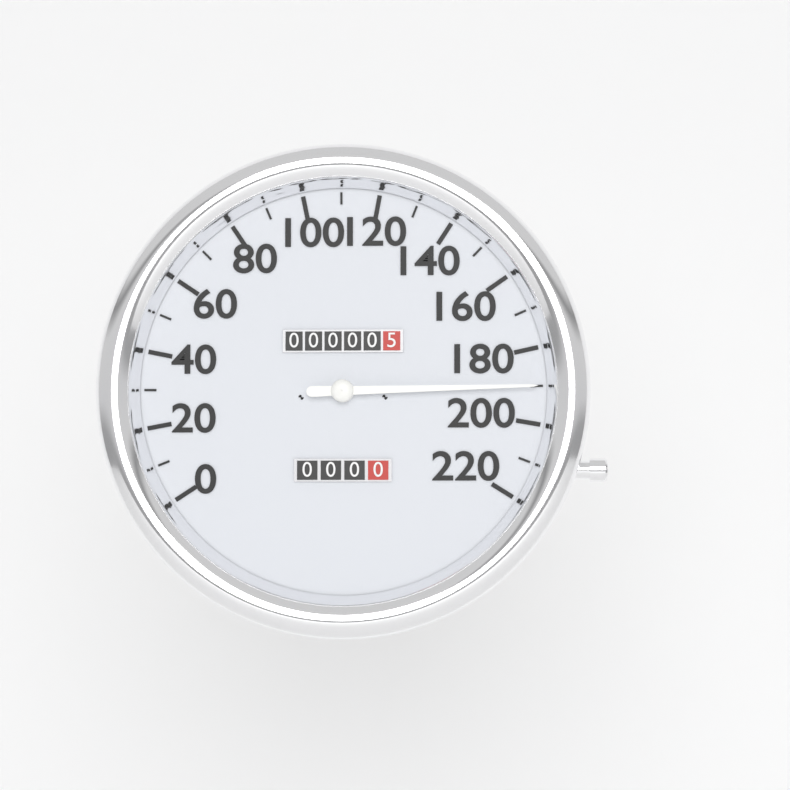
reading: 190 (no unit)
